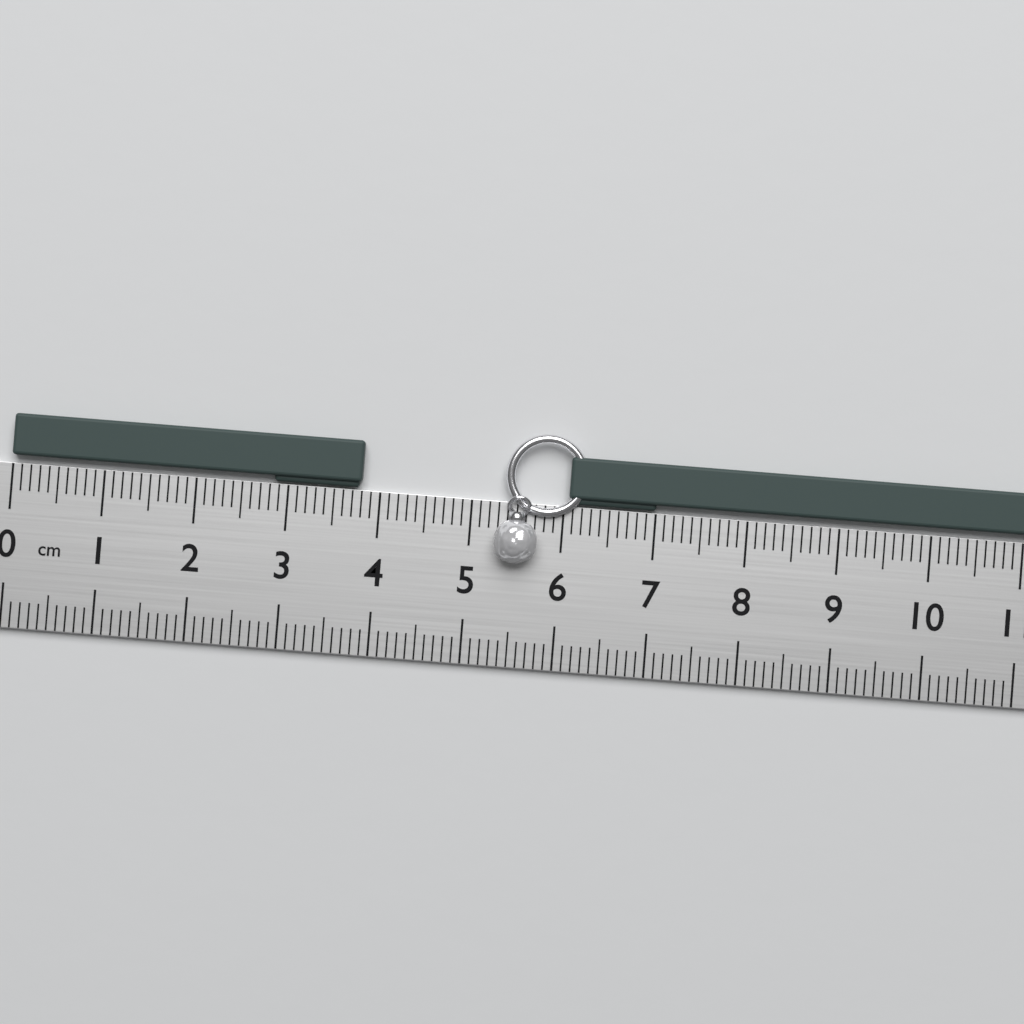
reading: 3.8 cm
